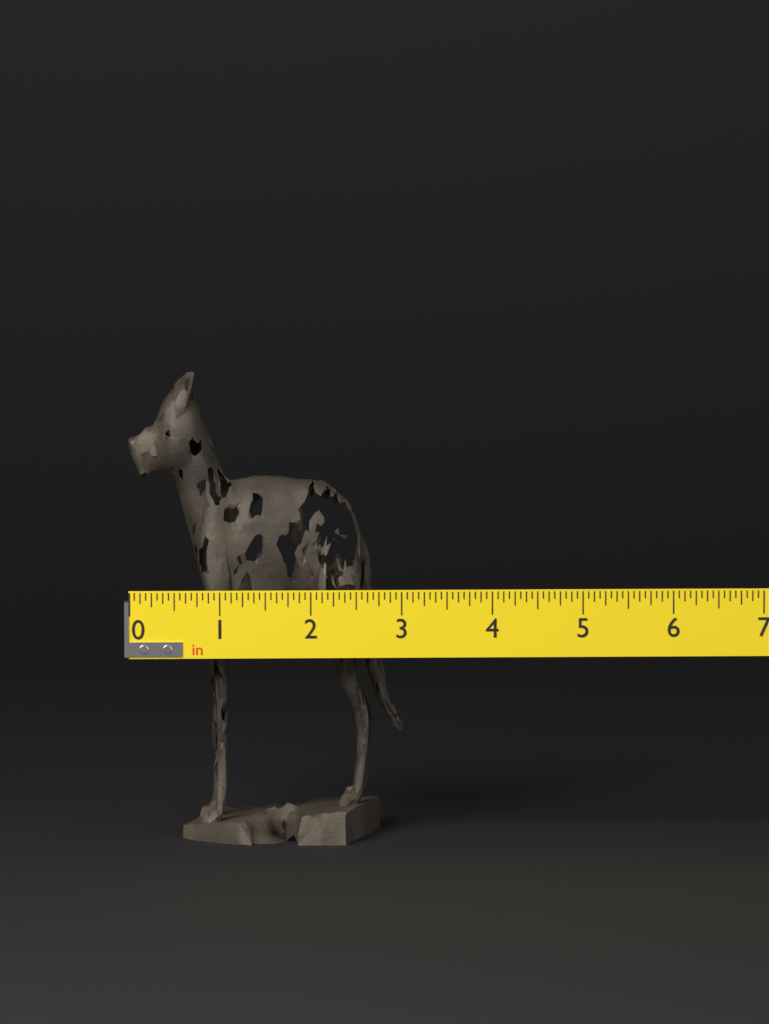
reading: 3.0625 in
